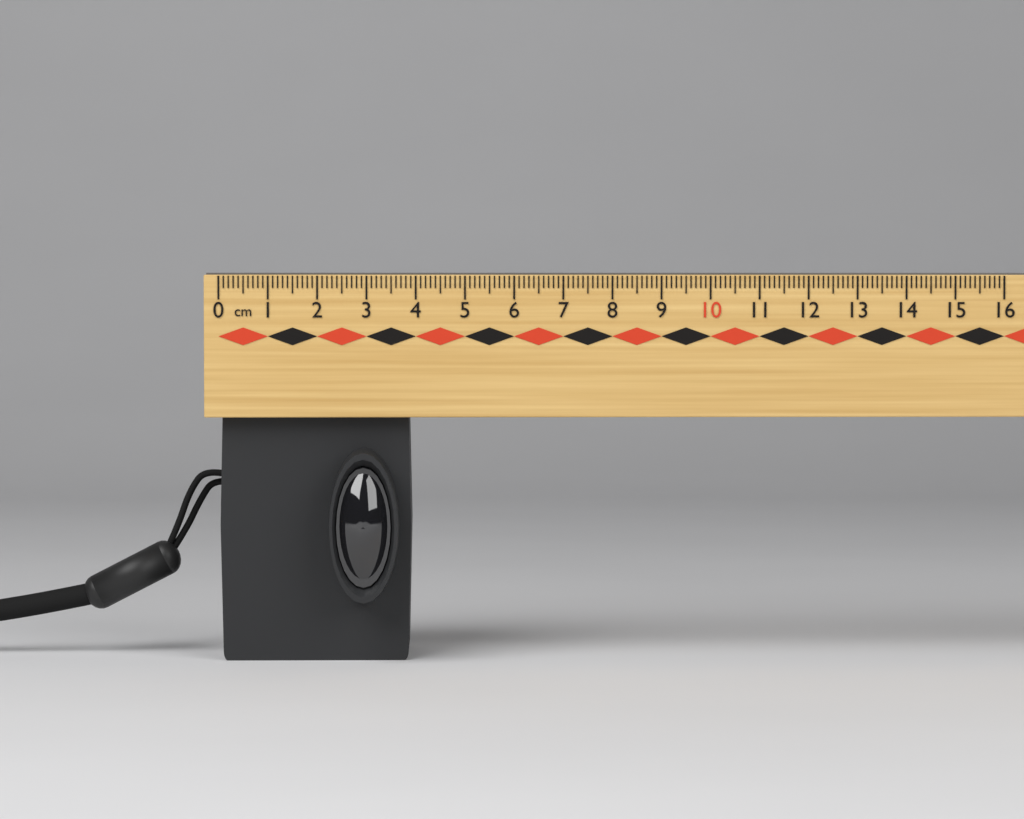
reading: 3.9 cm
